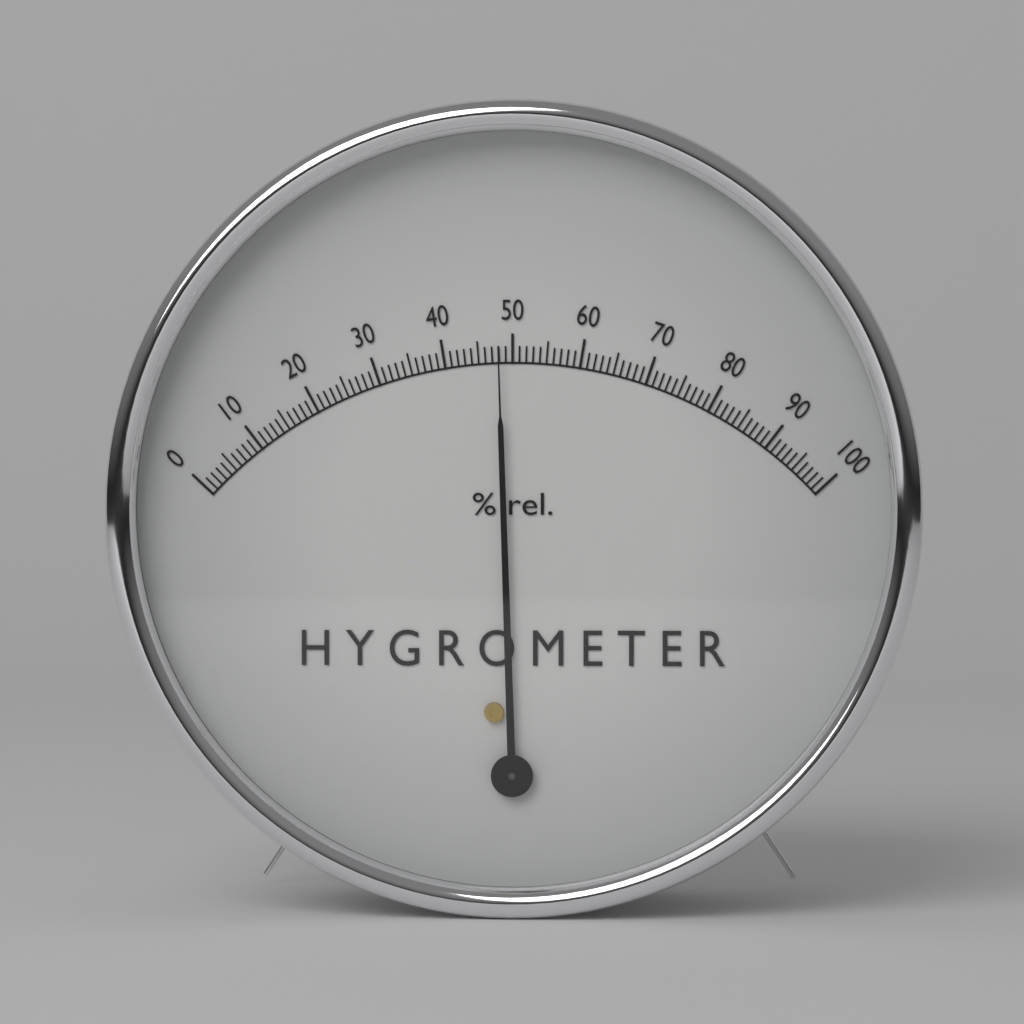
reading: 48 %
